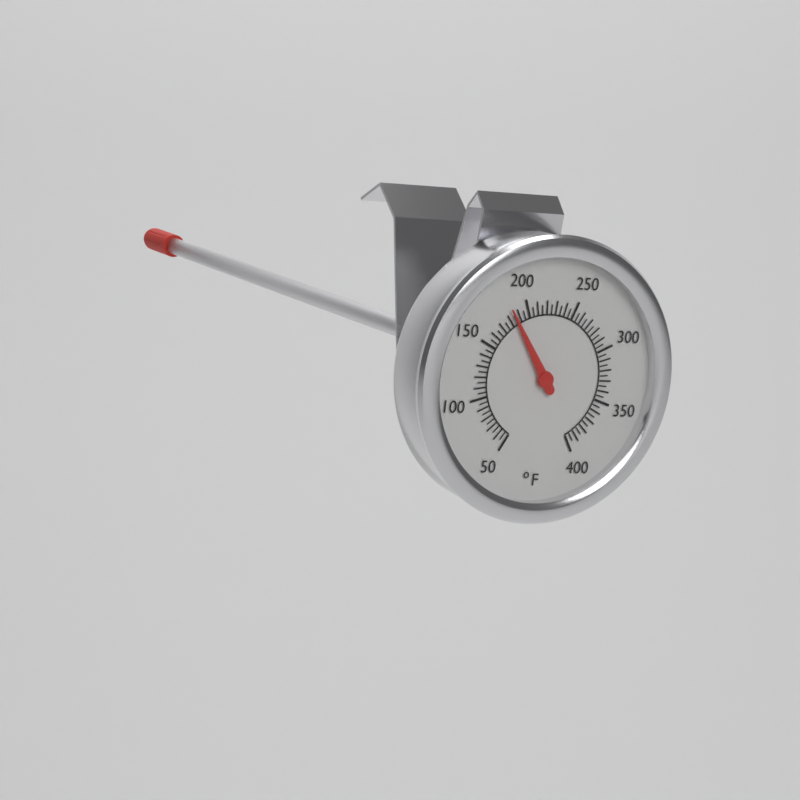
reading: 185 °F
